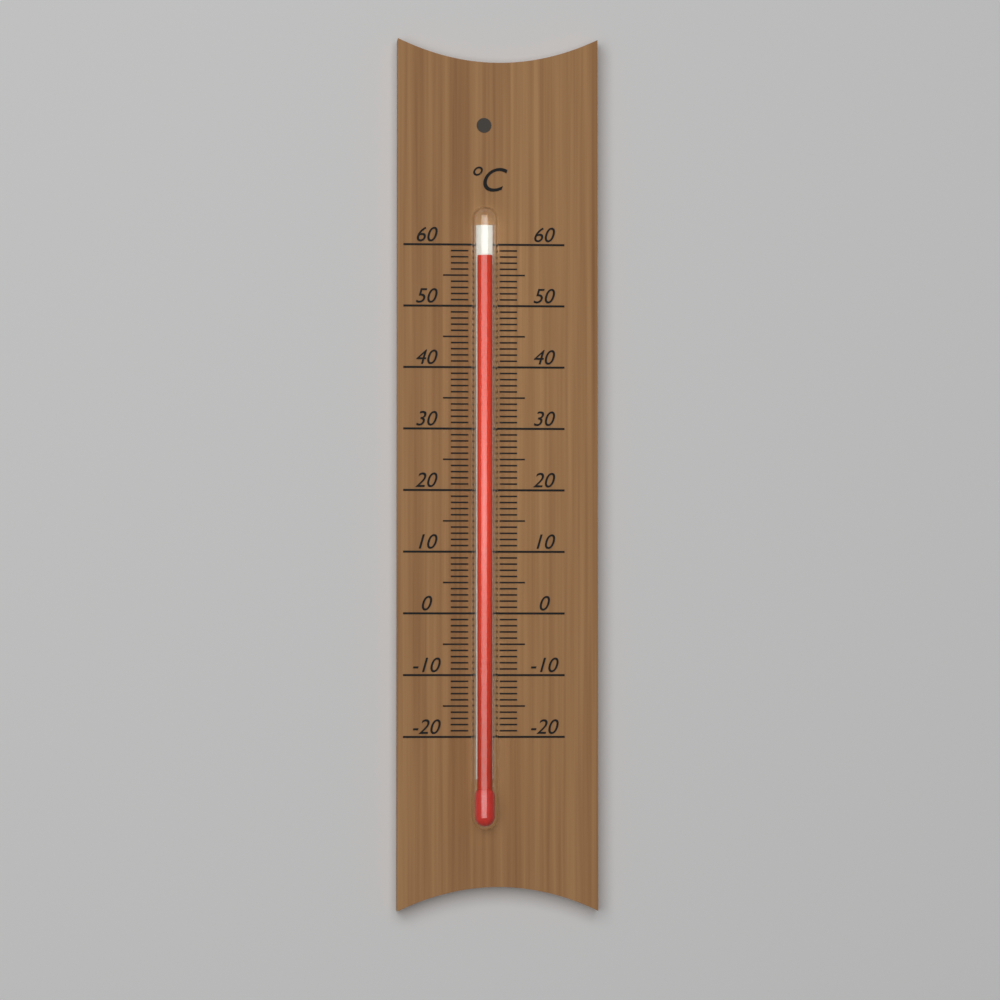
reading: 58 °C
